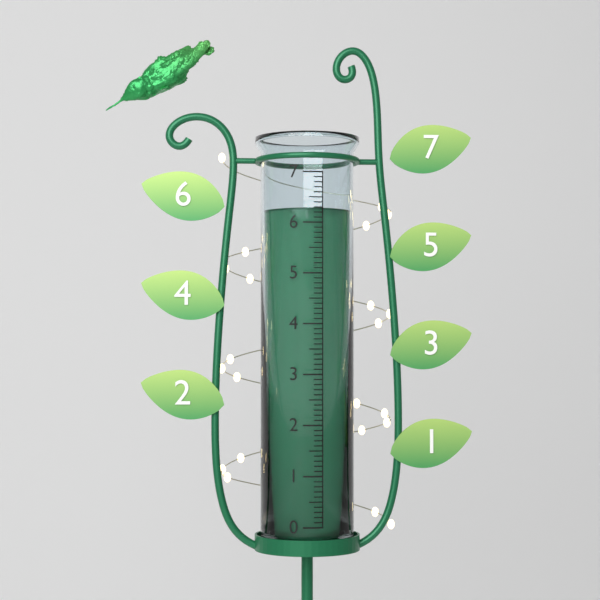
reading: 6.3 (no unit)
